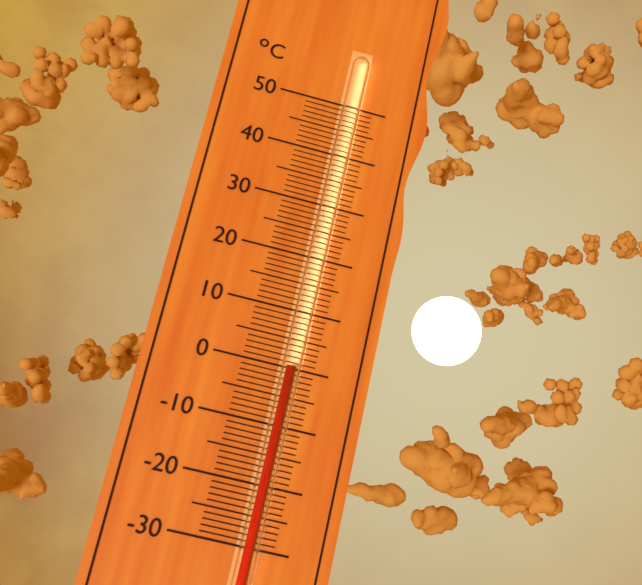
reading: 0 °C
